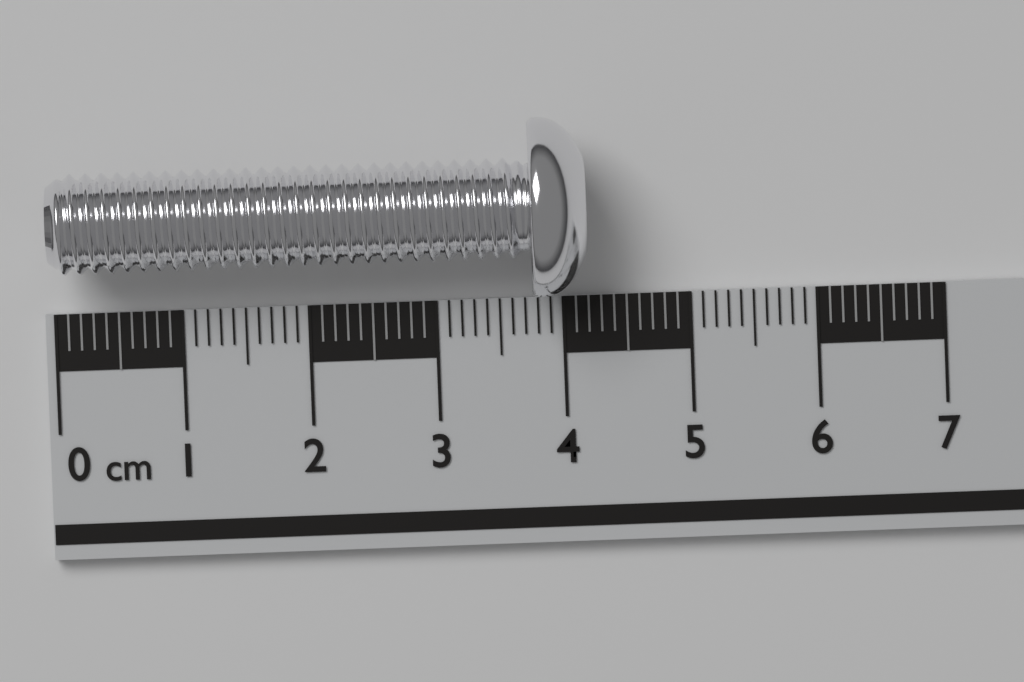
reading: 4.2 cm
